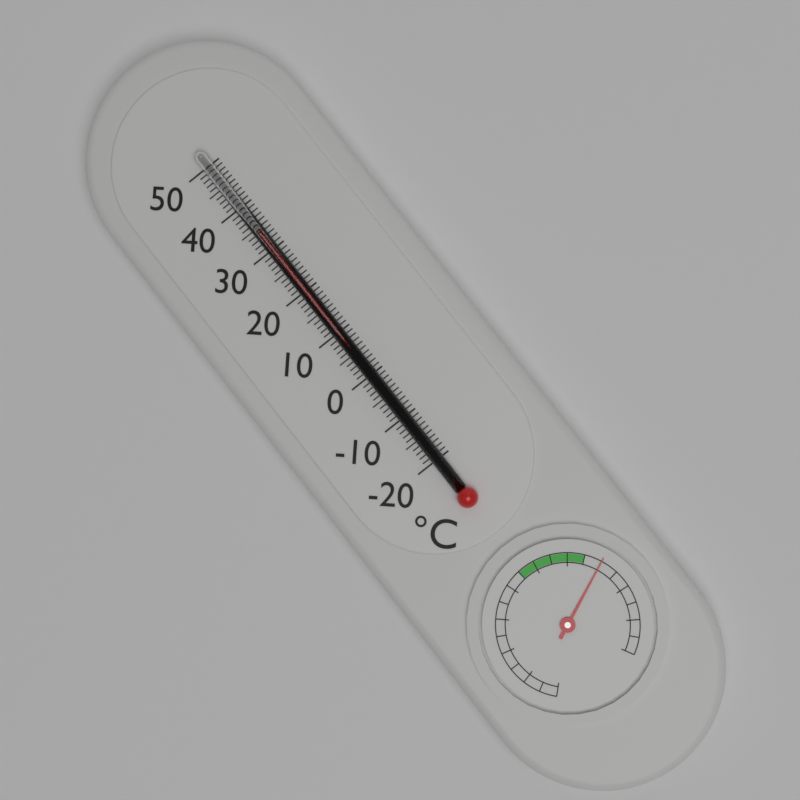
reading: 34 °C
